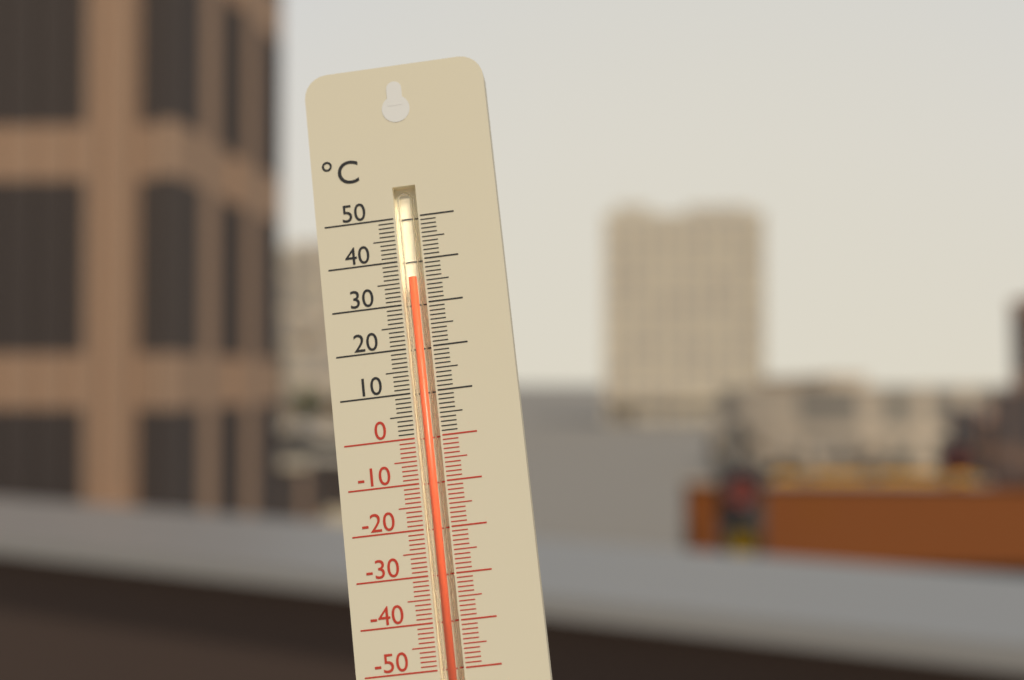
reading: 36 °C
